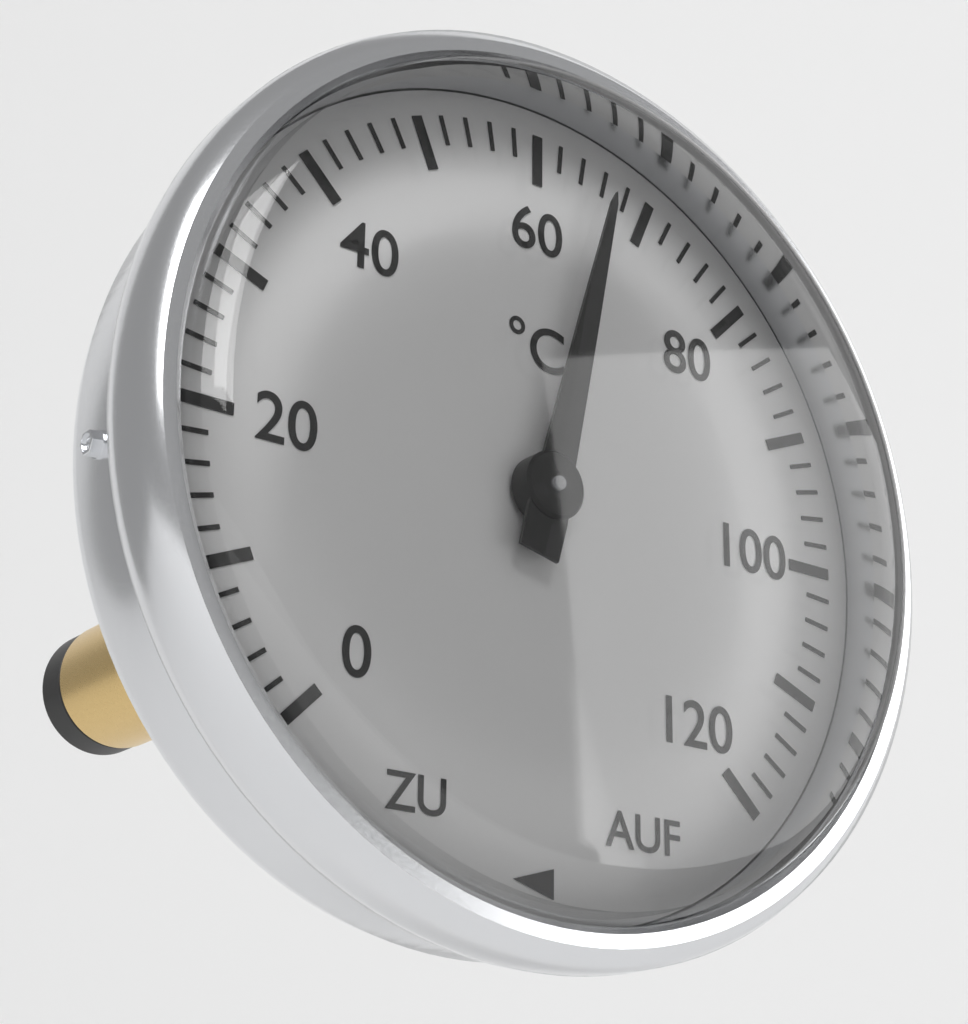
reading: 66 °C
